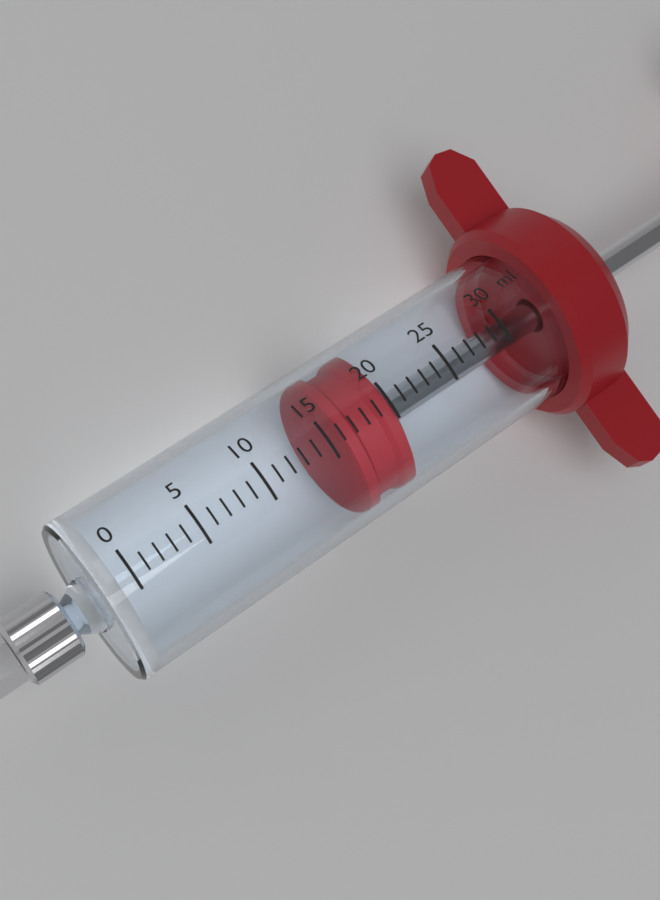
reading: 16 ml
